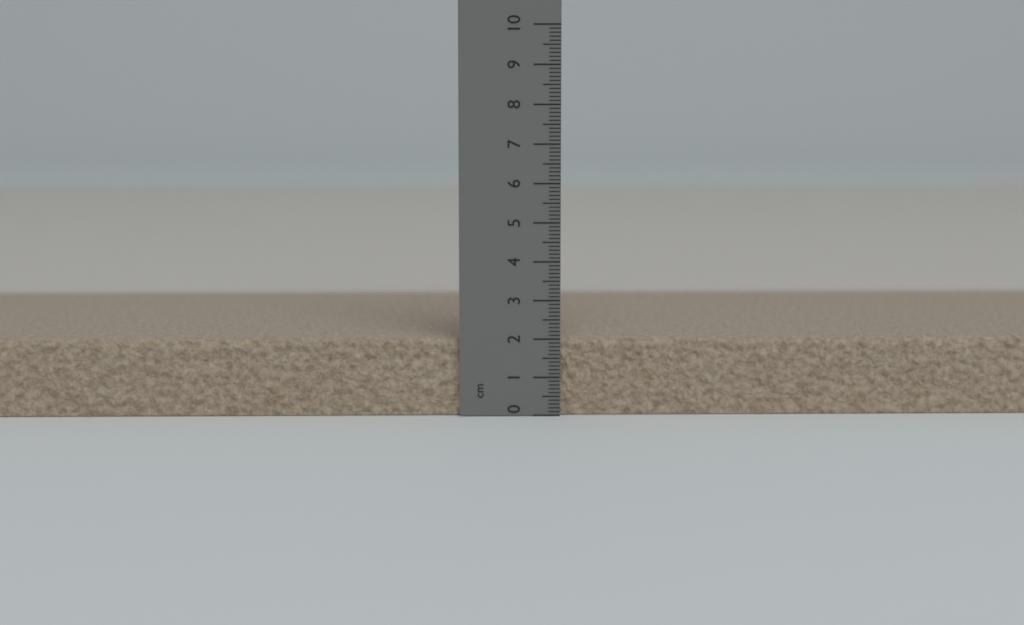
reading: 2.0 cm
